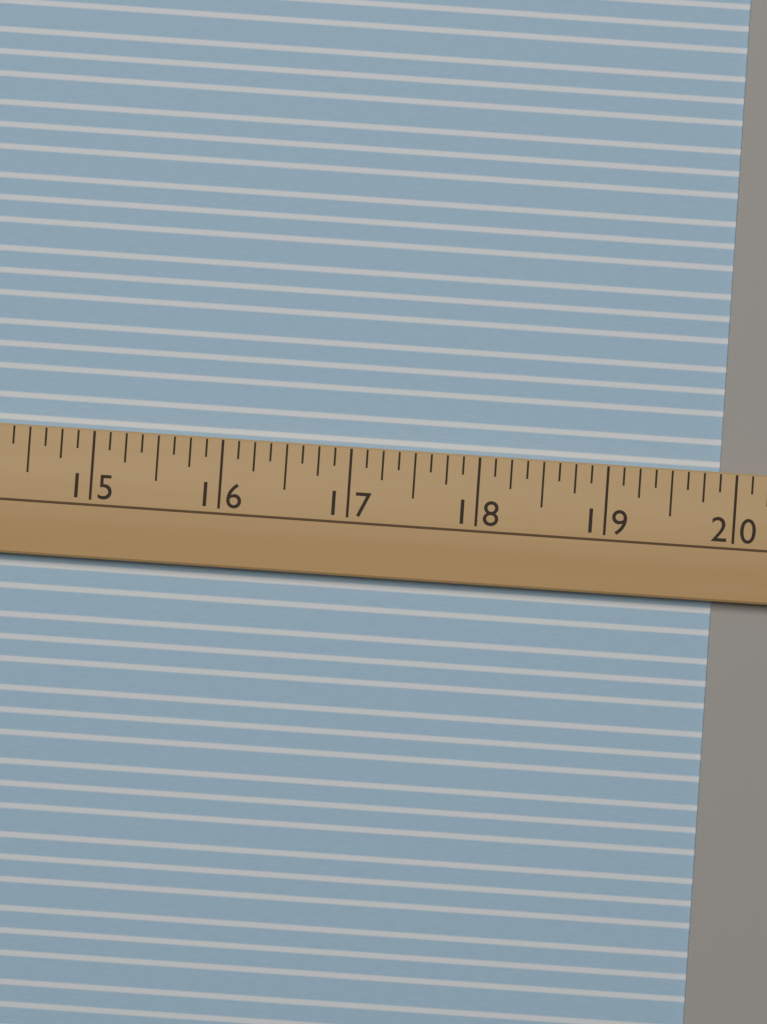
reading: 19.875 (no unit)
